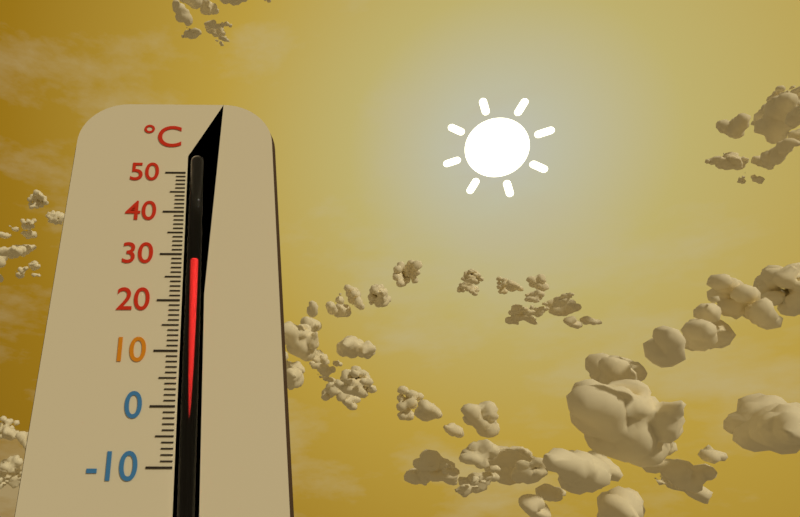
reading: 29 °C
